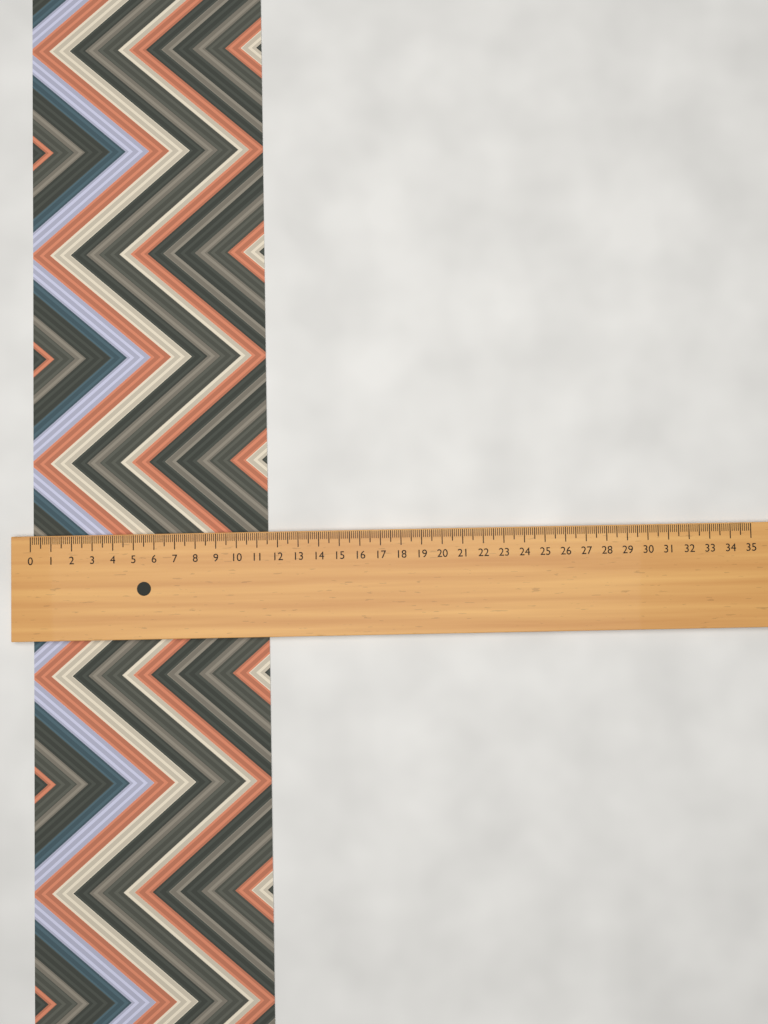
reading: 11.5 (no unit)
